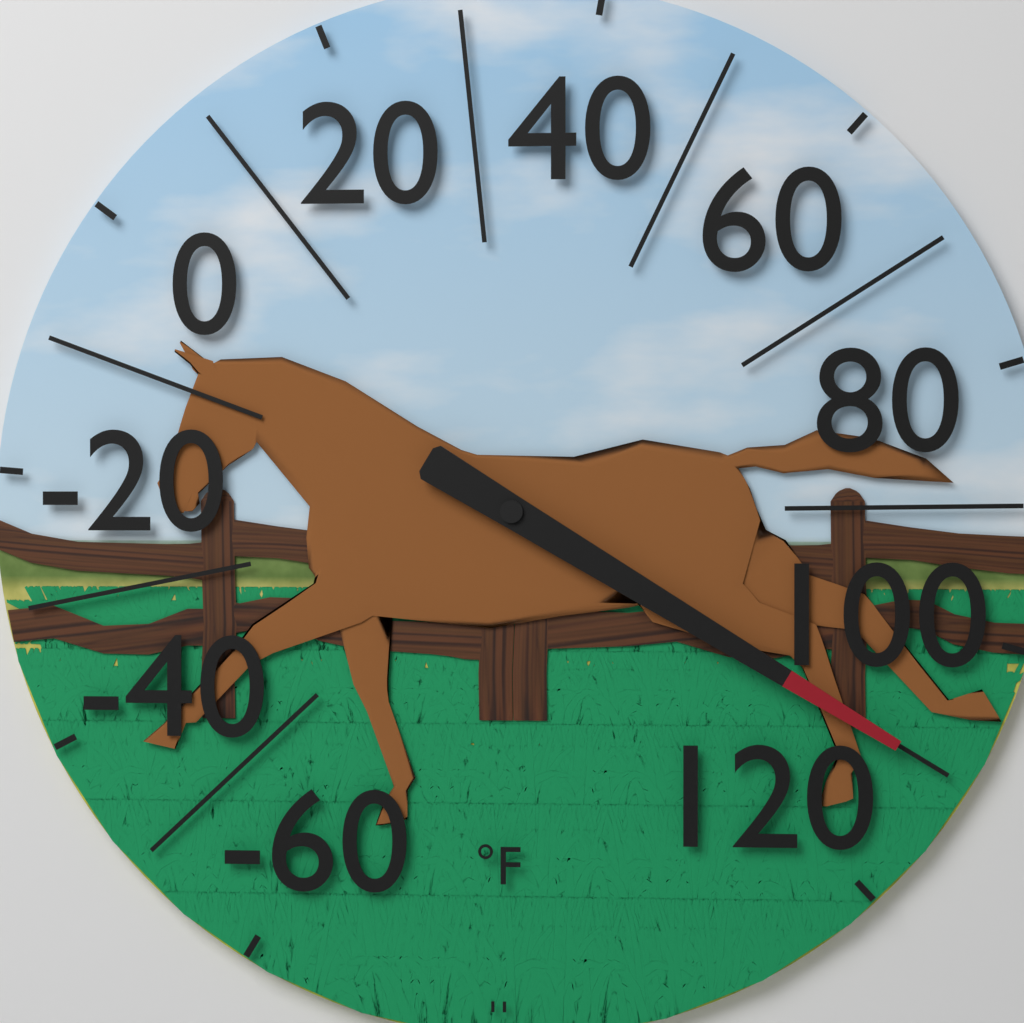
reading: 110 °F
